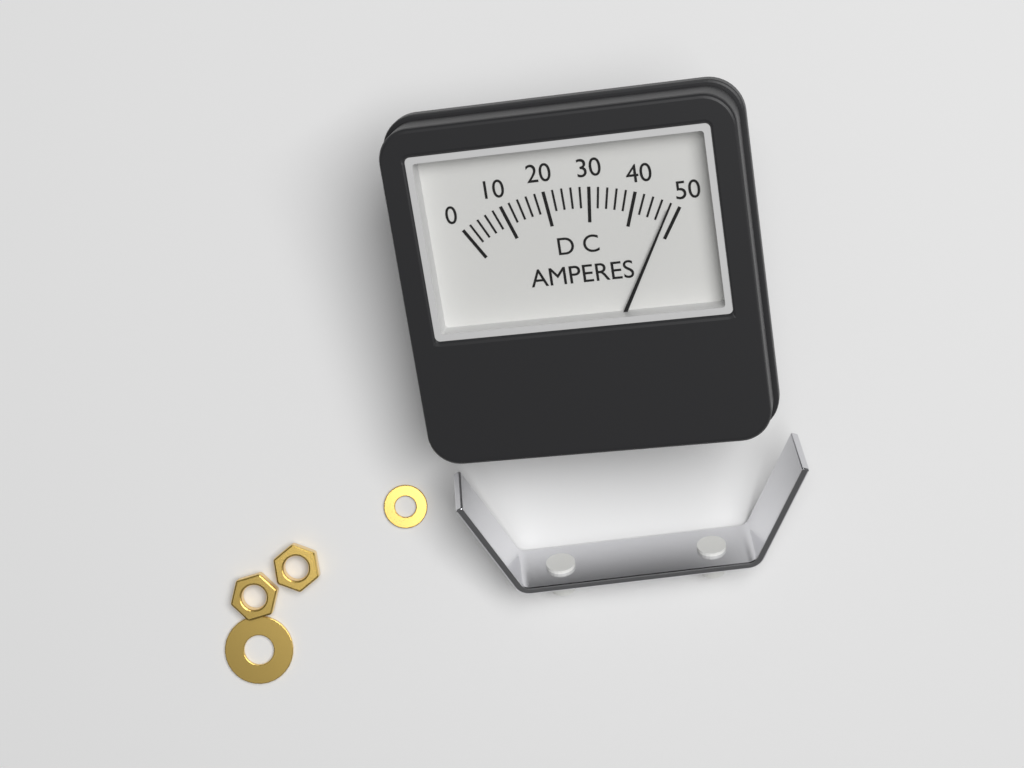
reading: 48 A
